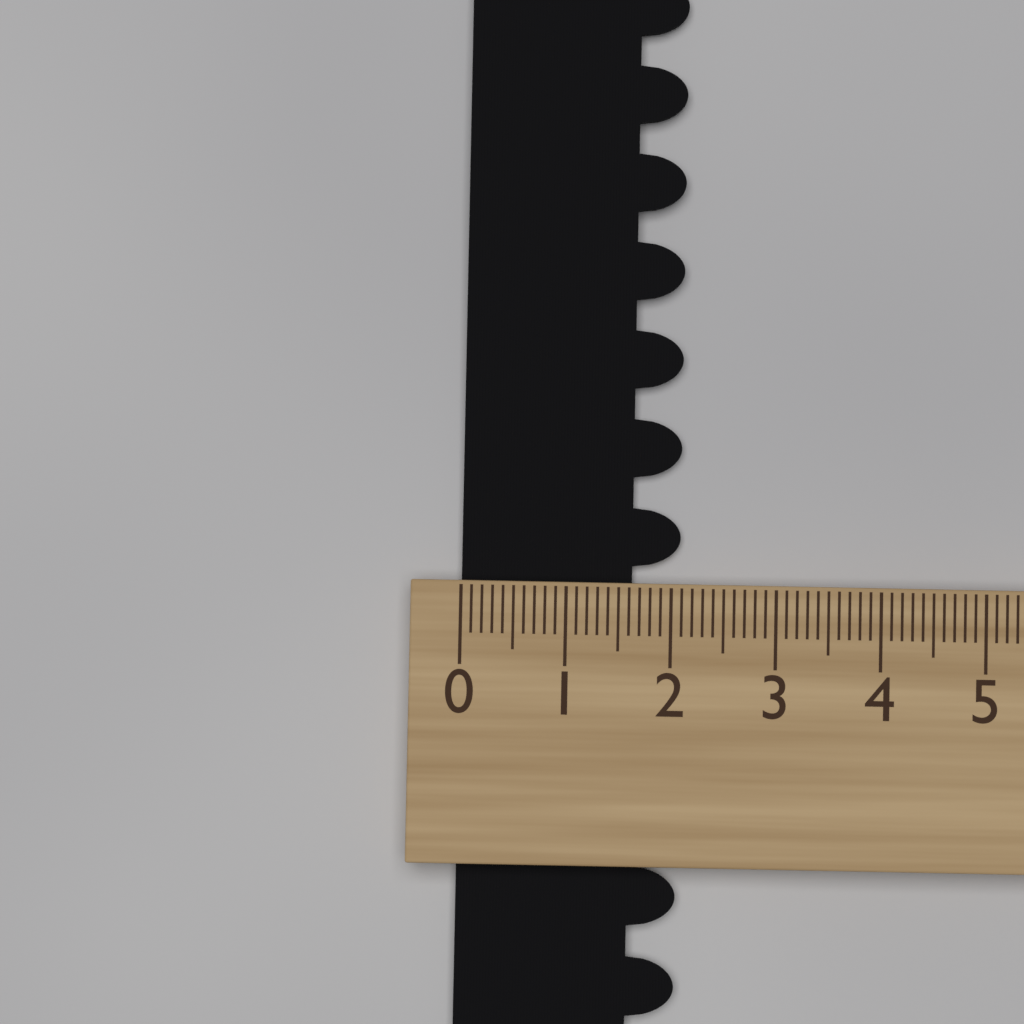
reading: 2.1 (no unit)
